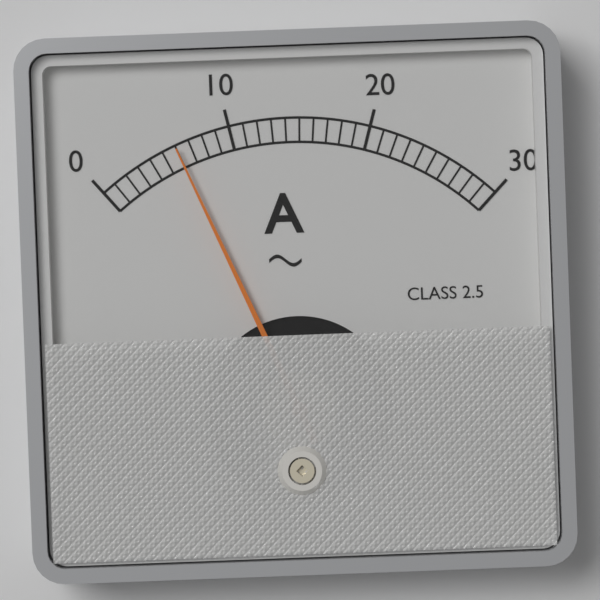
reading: 6 A
